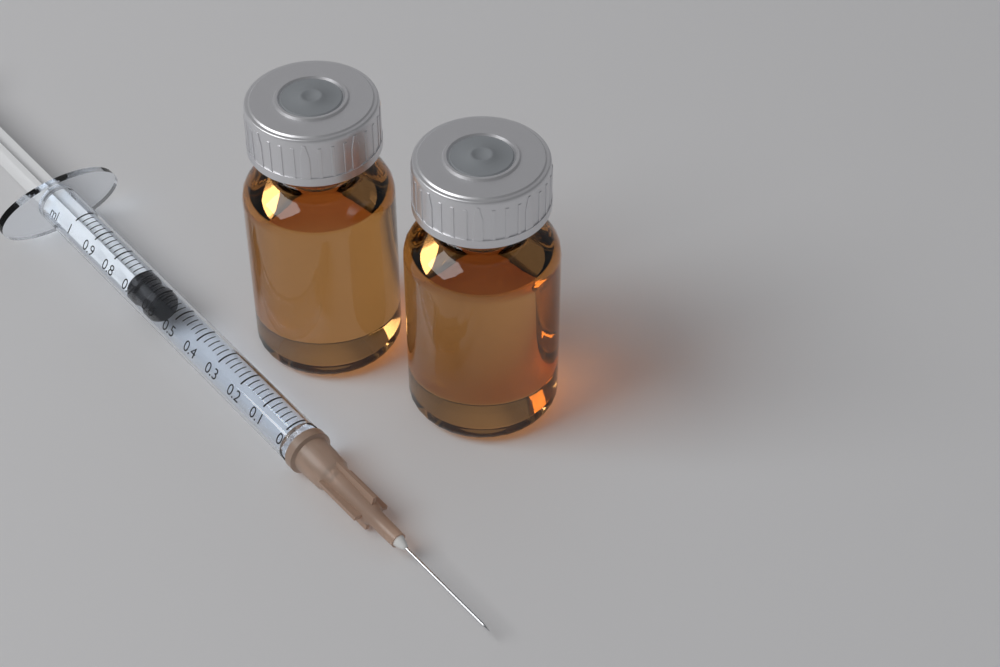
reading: 0.60 ml
